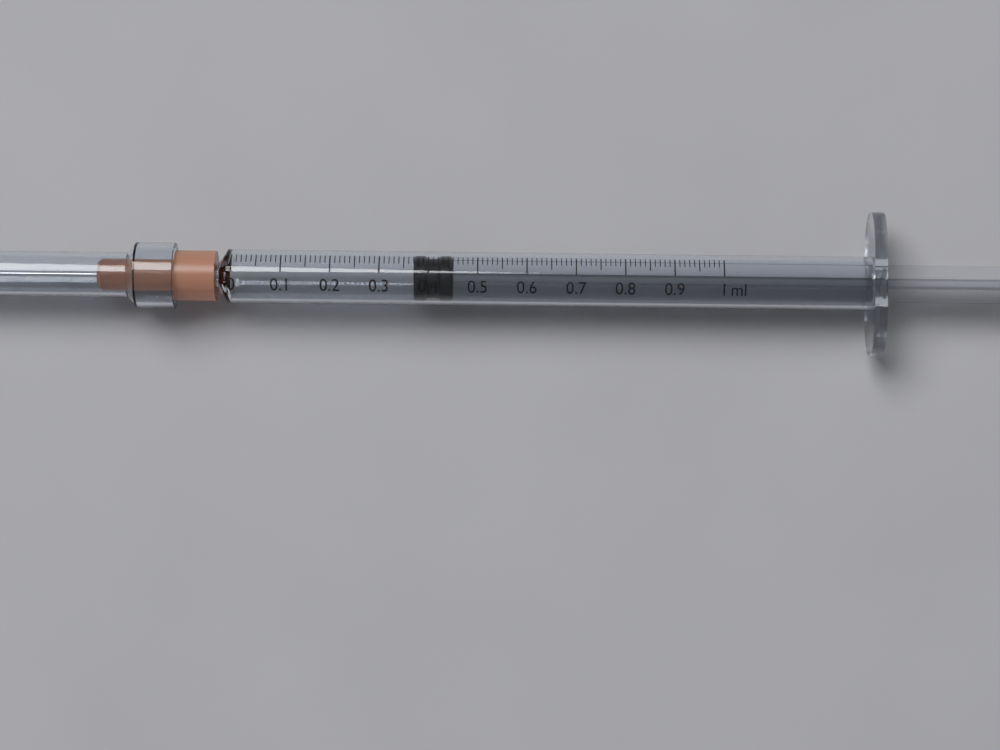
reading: 0.37 ml
